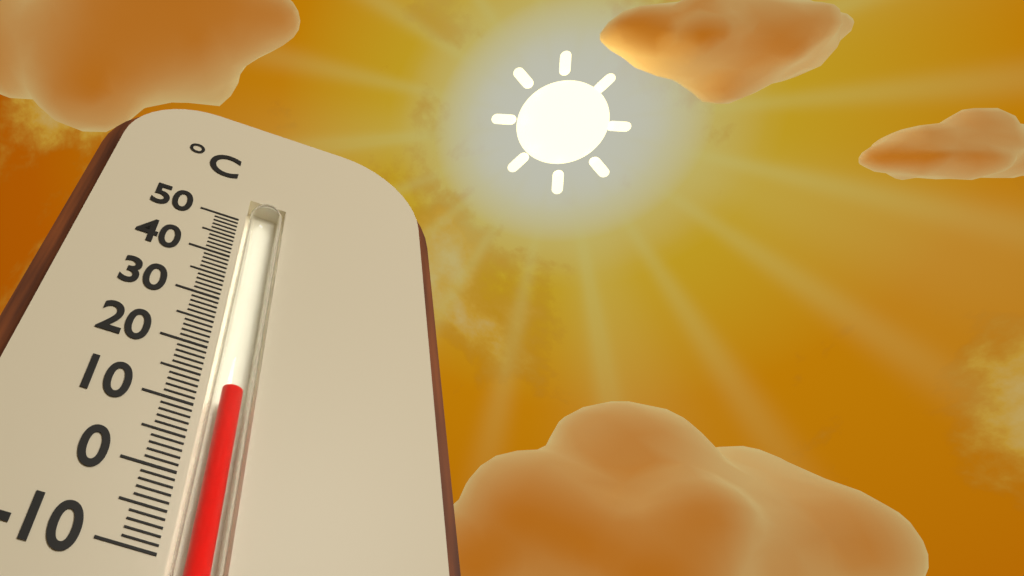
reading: 14 °C
